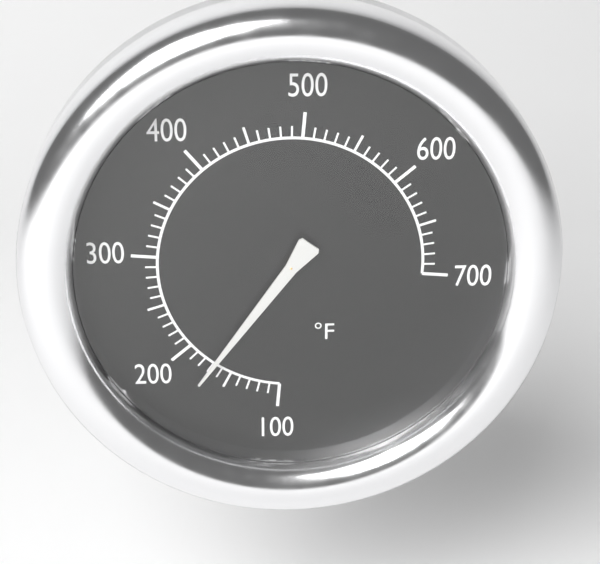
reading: 170 °F
